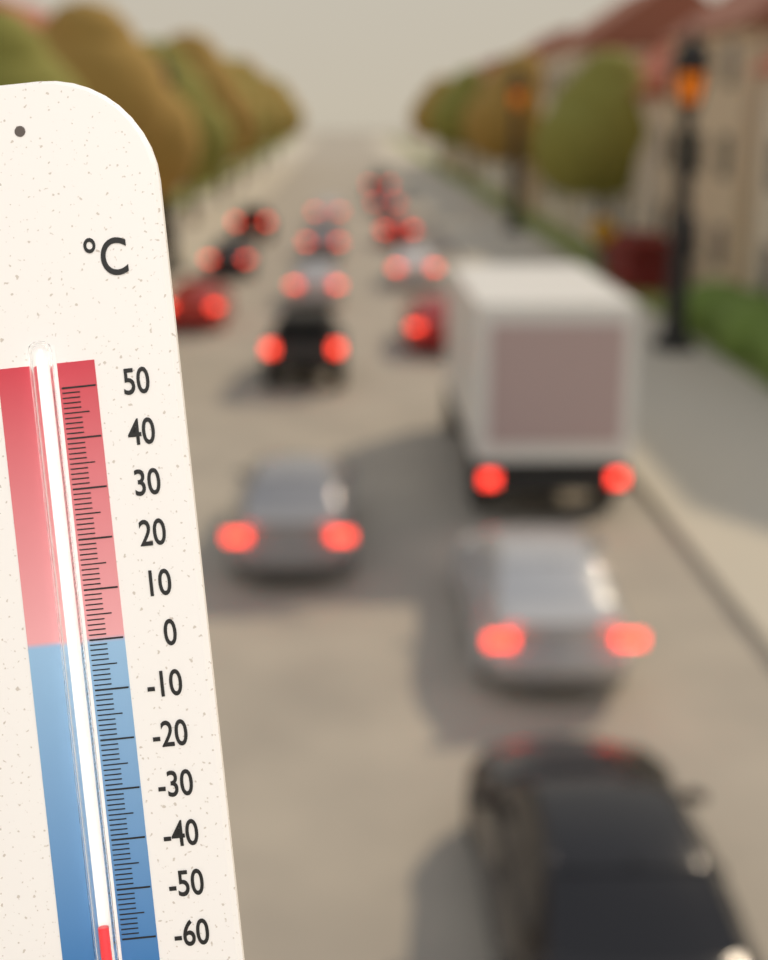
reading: -56 °C
